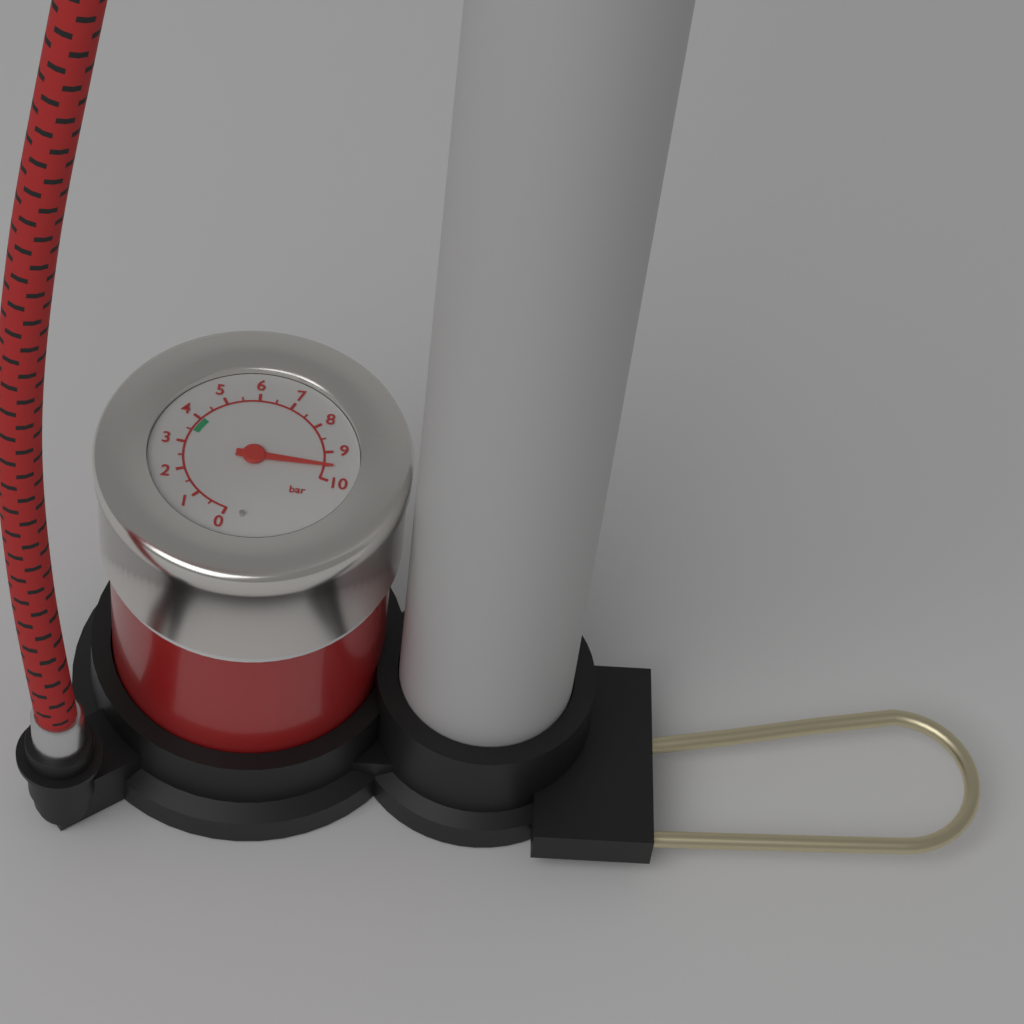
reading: 9.5 bar
